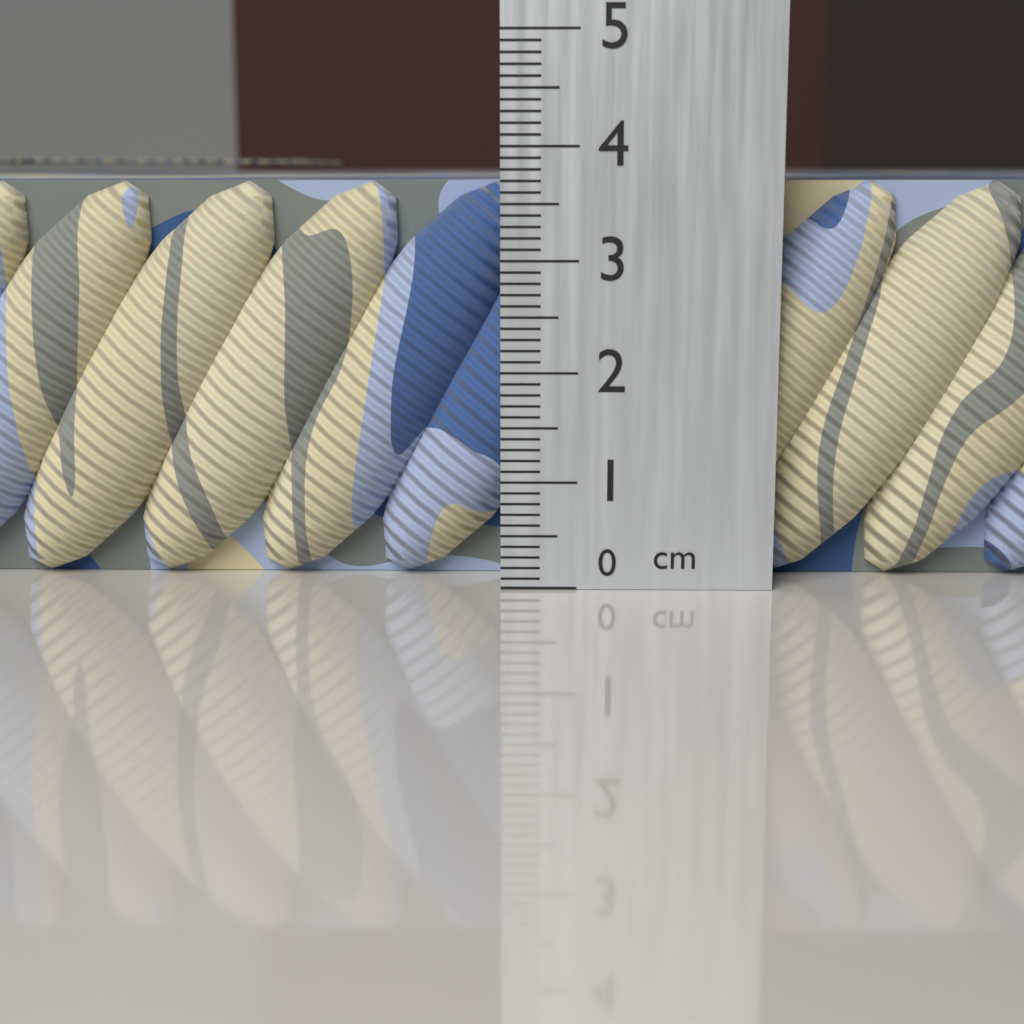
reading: 3.7 cm
